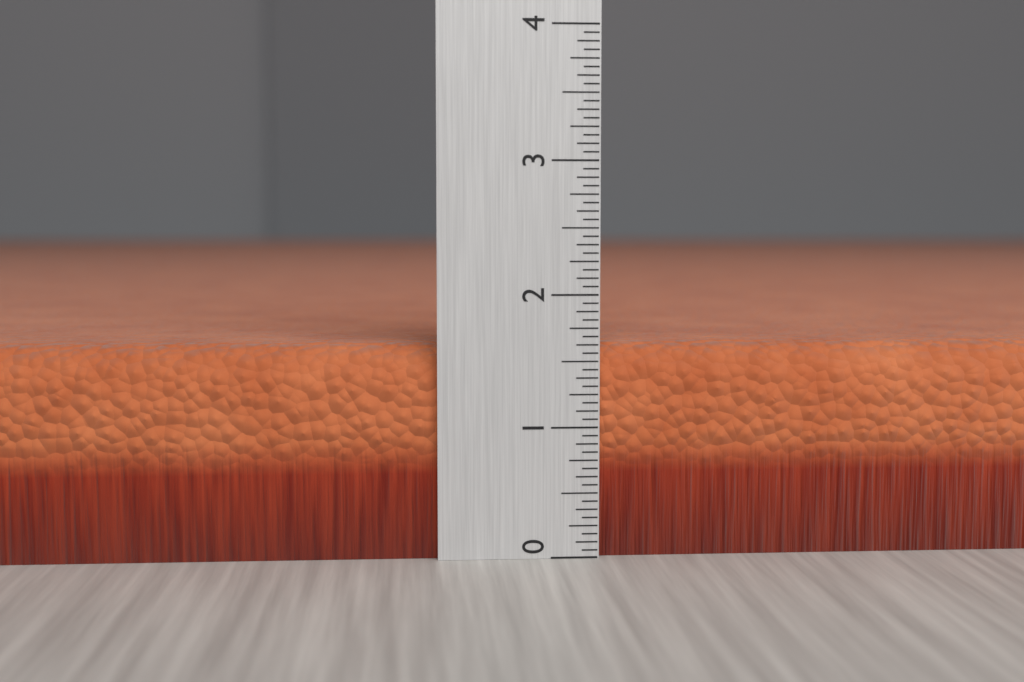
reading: 1.6250 (no unit)
